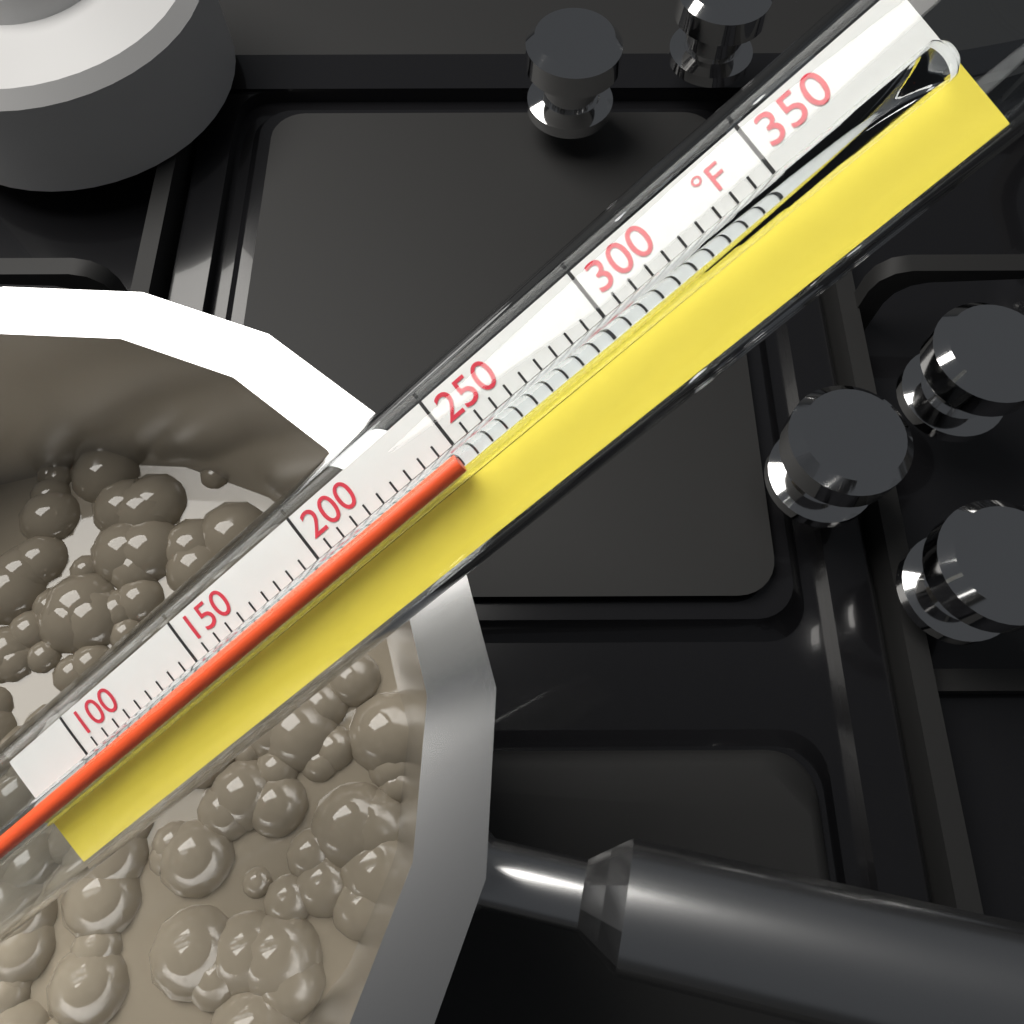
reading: 250 °F
